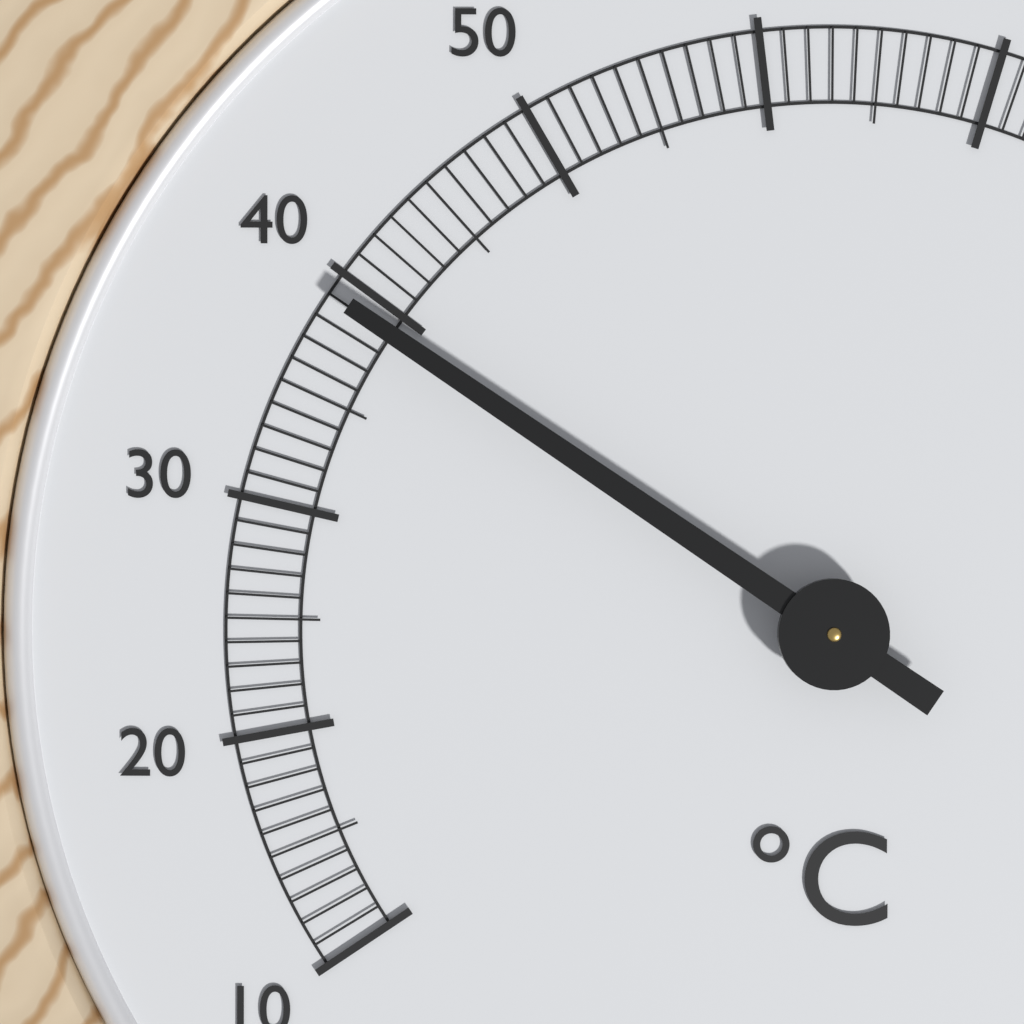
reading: 39 °C
